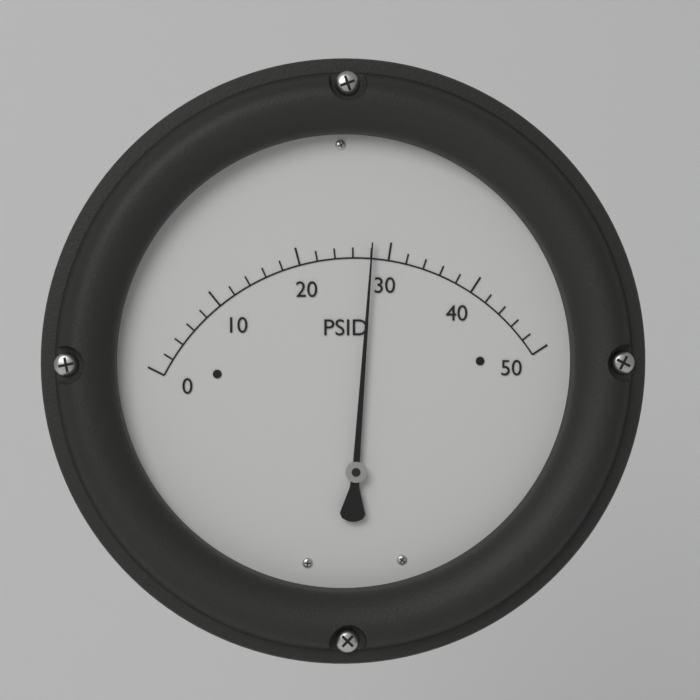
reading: 28 PSID
